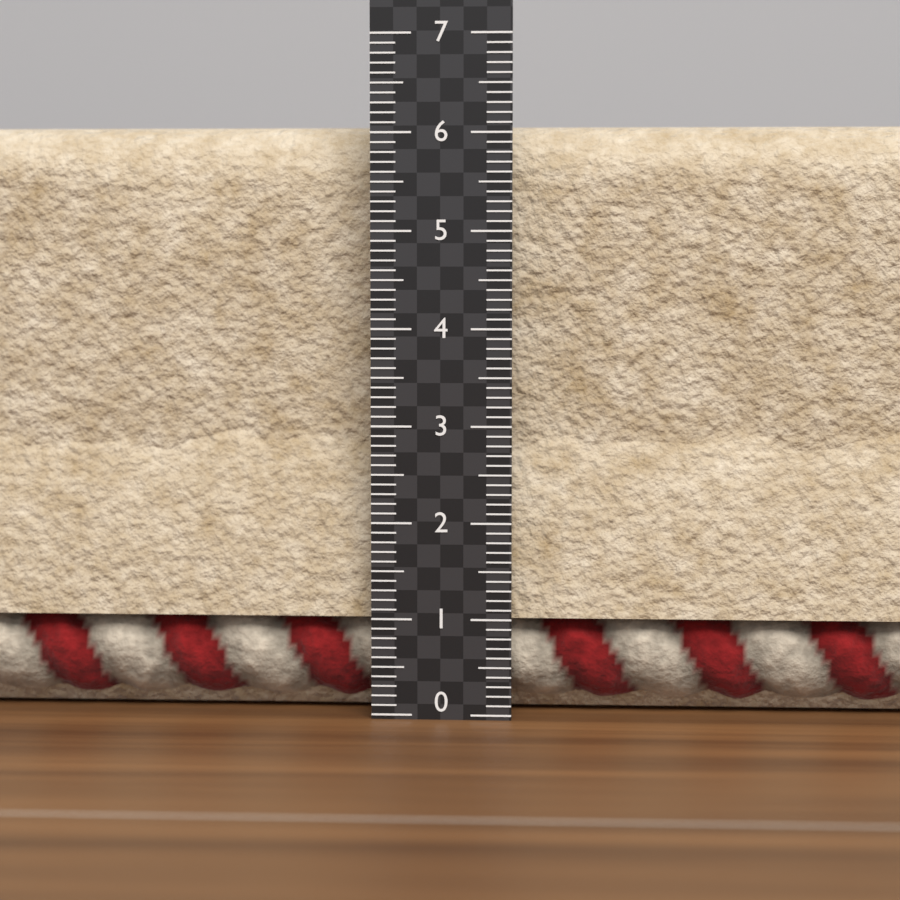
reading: 6.1 (no unit)
